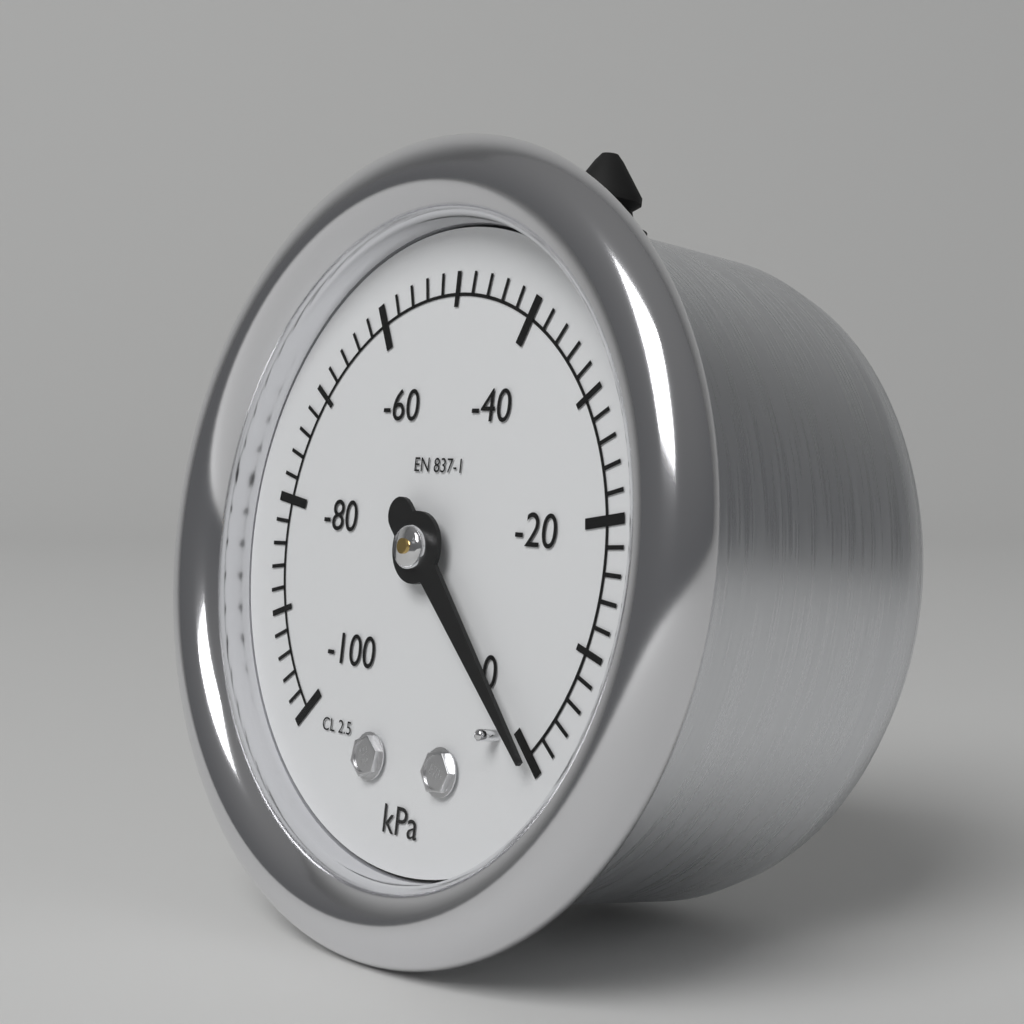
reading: 0 kPa
